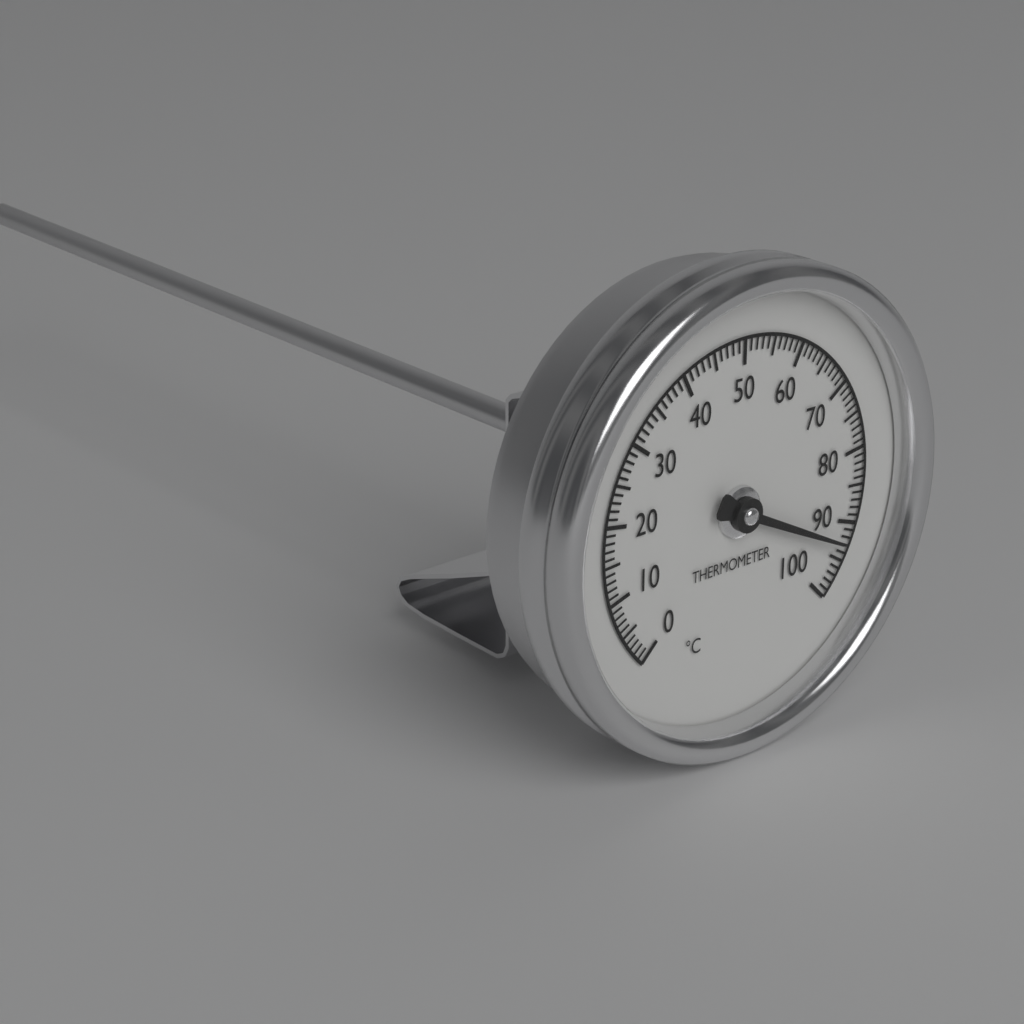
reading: 93 °C
